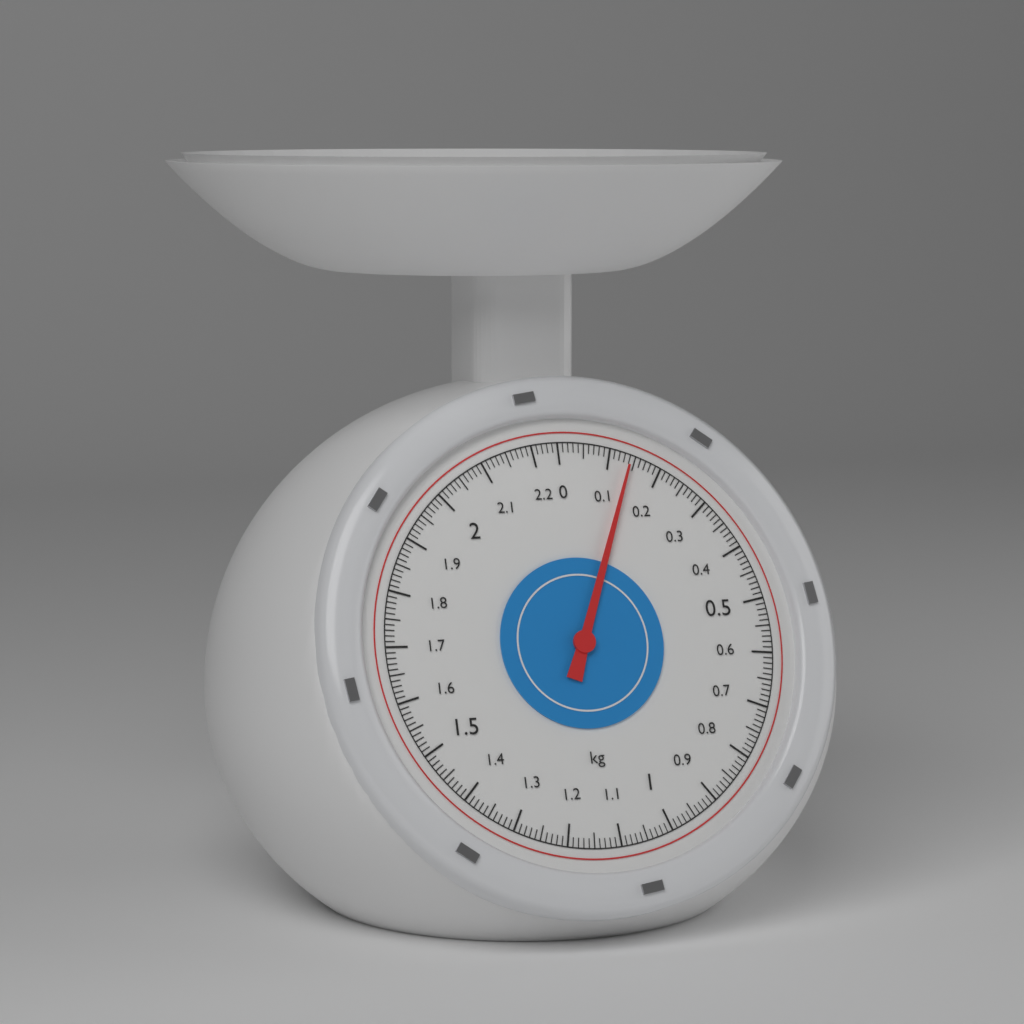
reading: 0.14 kg
